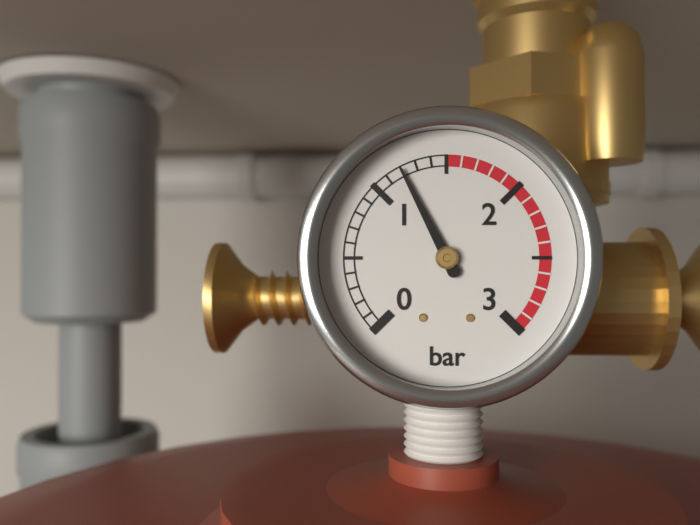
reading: 1.2 bar
